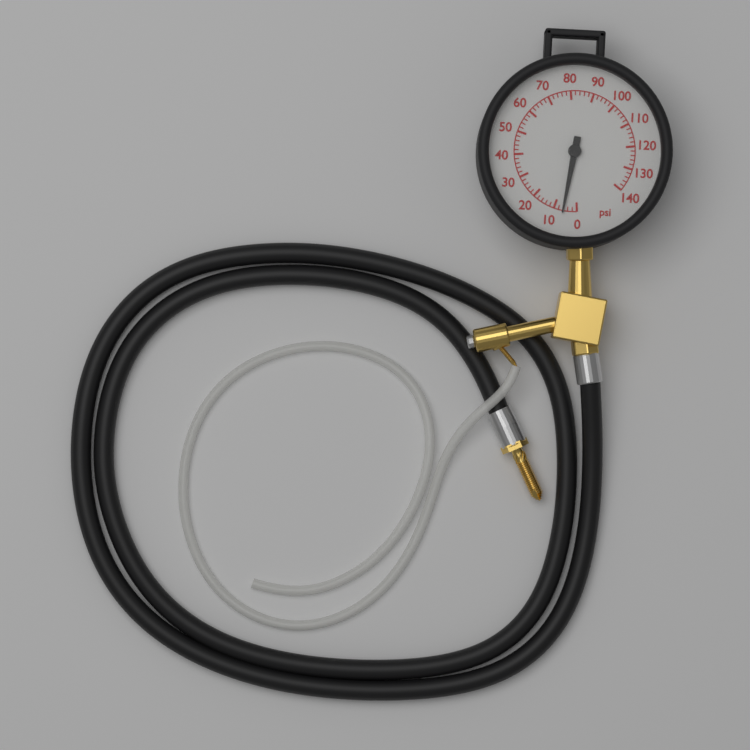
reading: 6 psi
